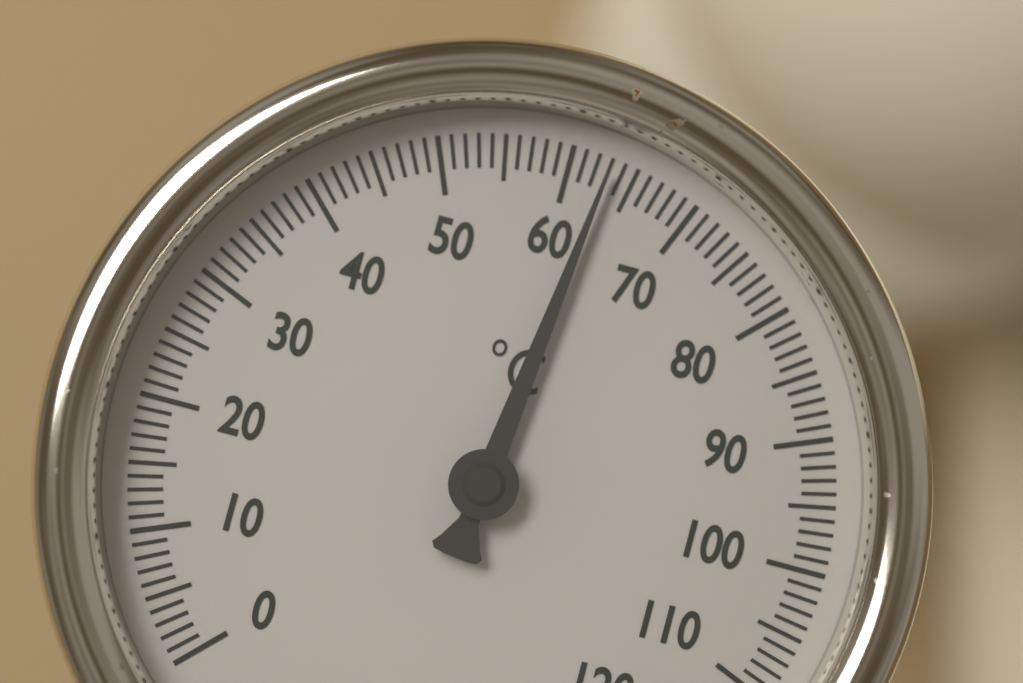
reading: 63 °C
